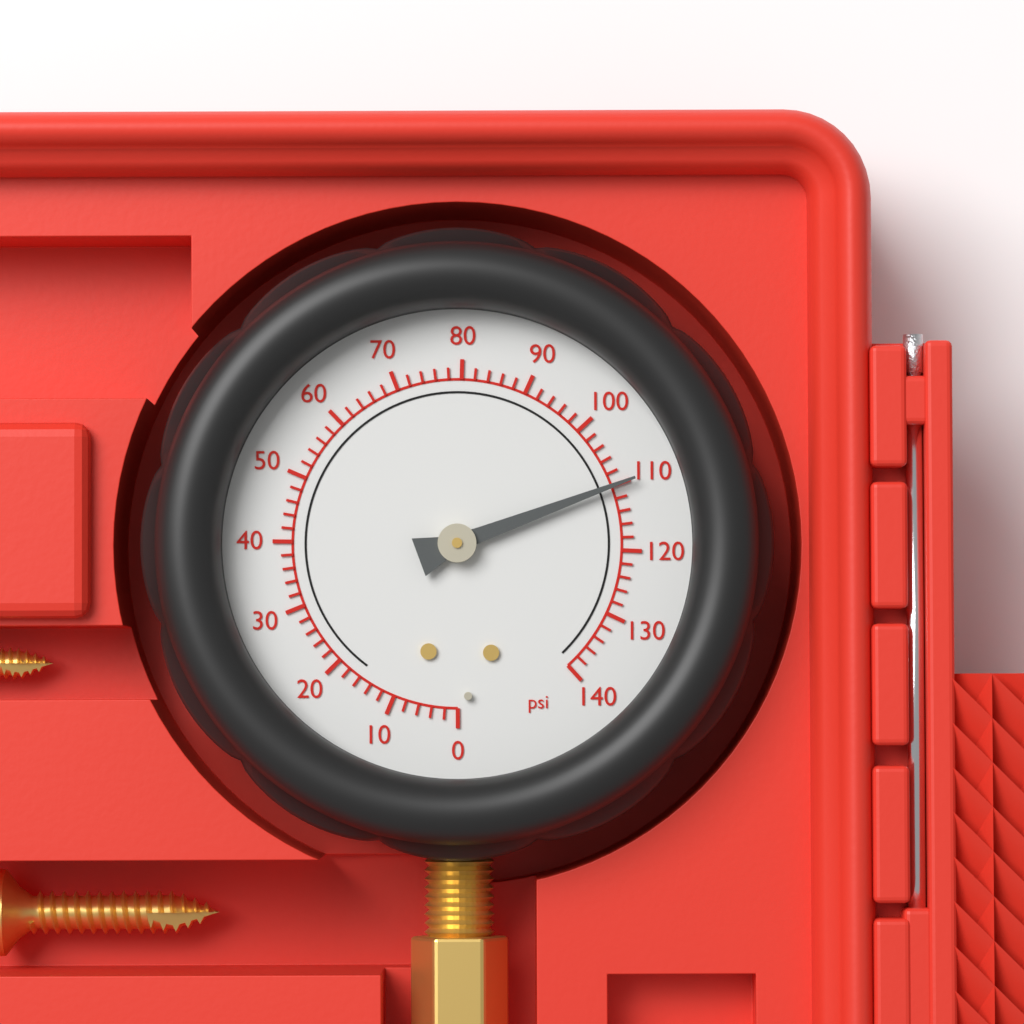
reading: 110 psi
